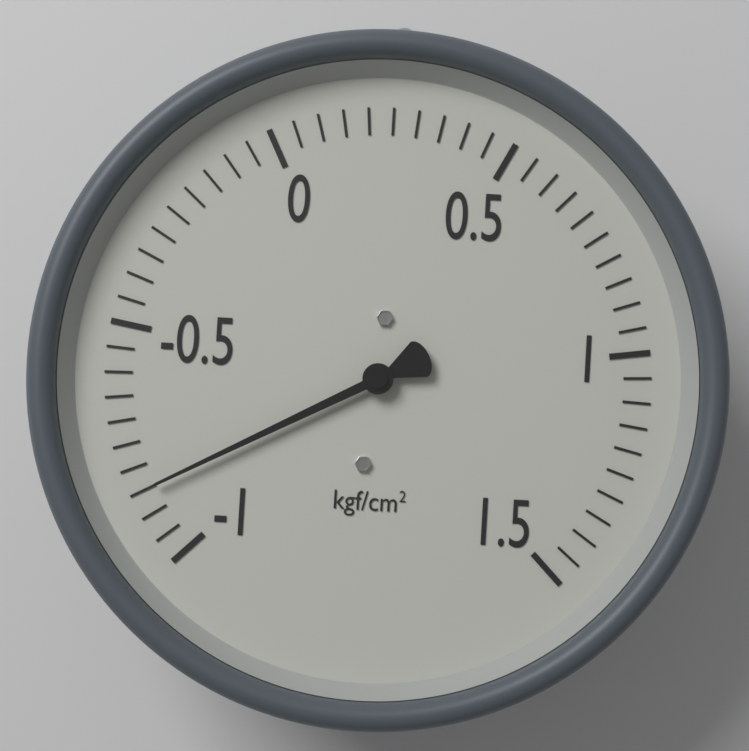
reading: -0.85 kgf/cm²
